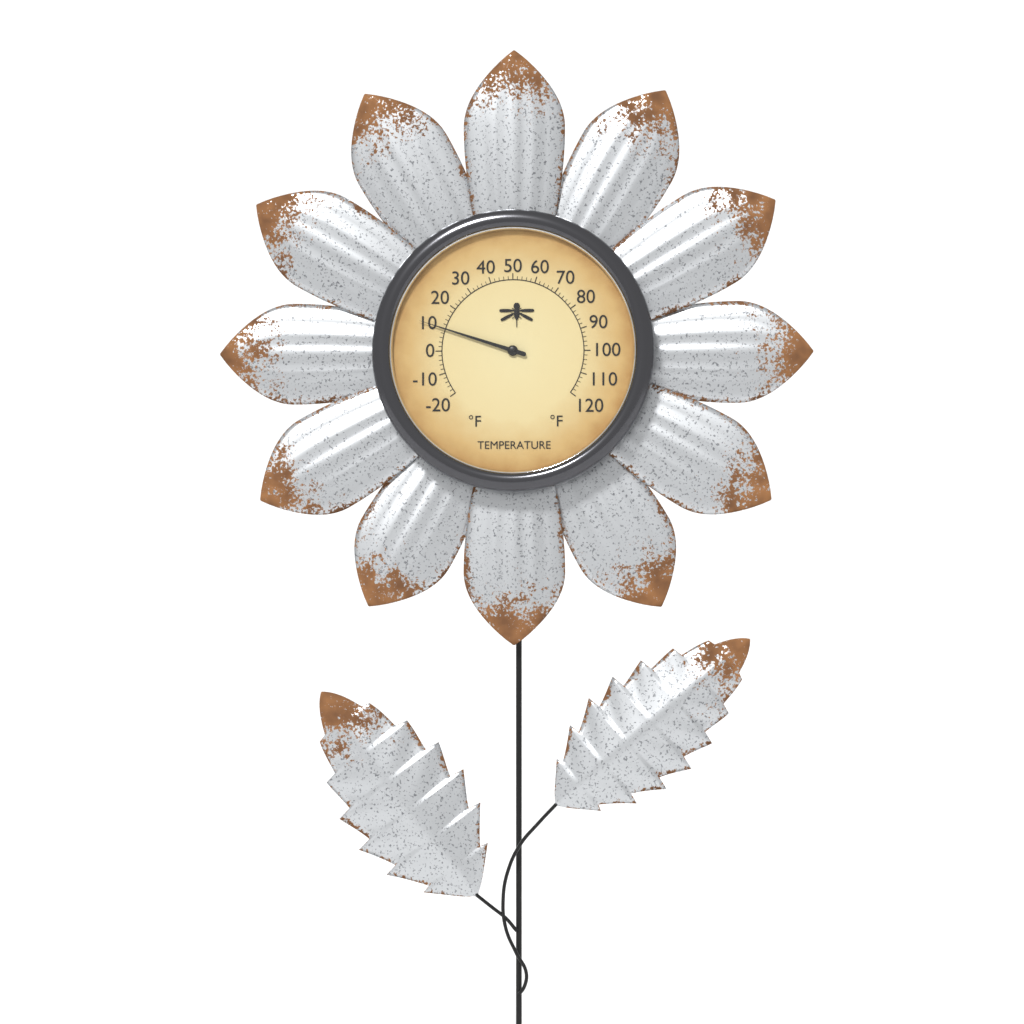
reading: 10 °F
